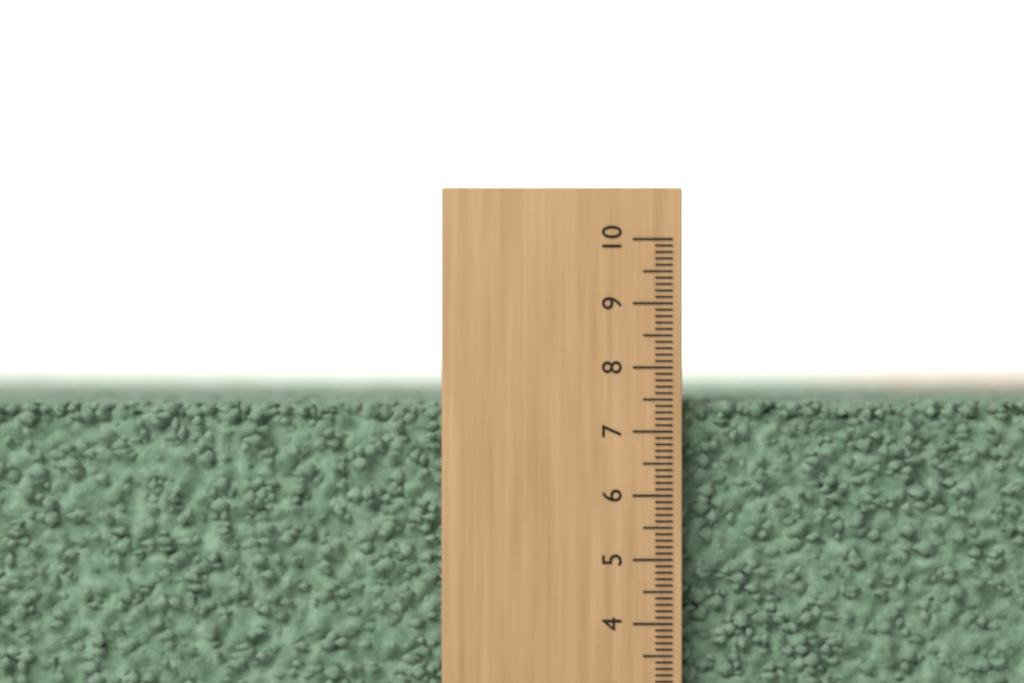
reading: 7.5 (no unit)
